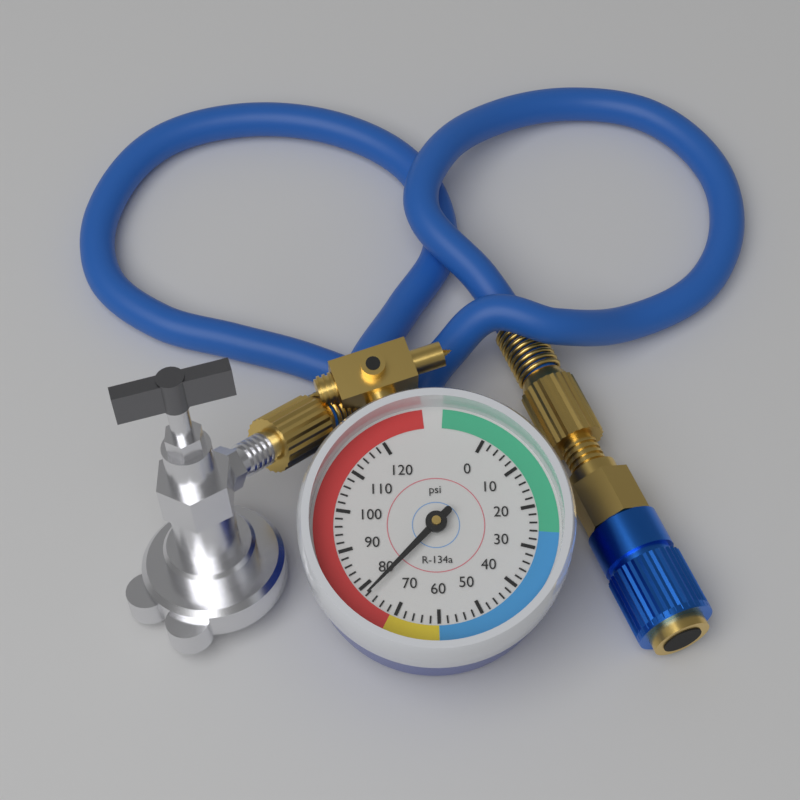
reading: 78 psi
